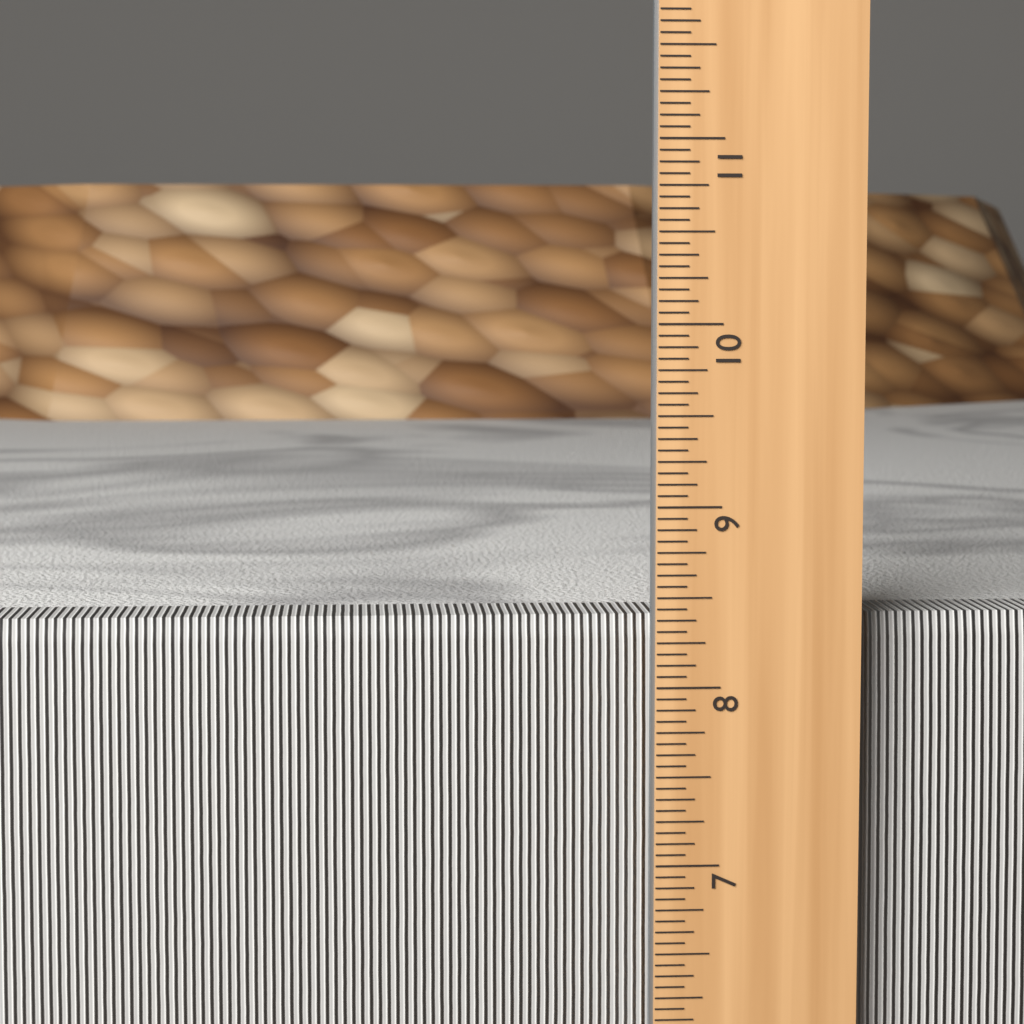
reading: 8.3750 in
